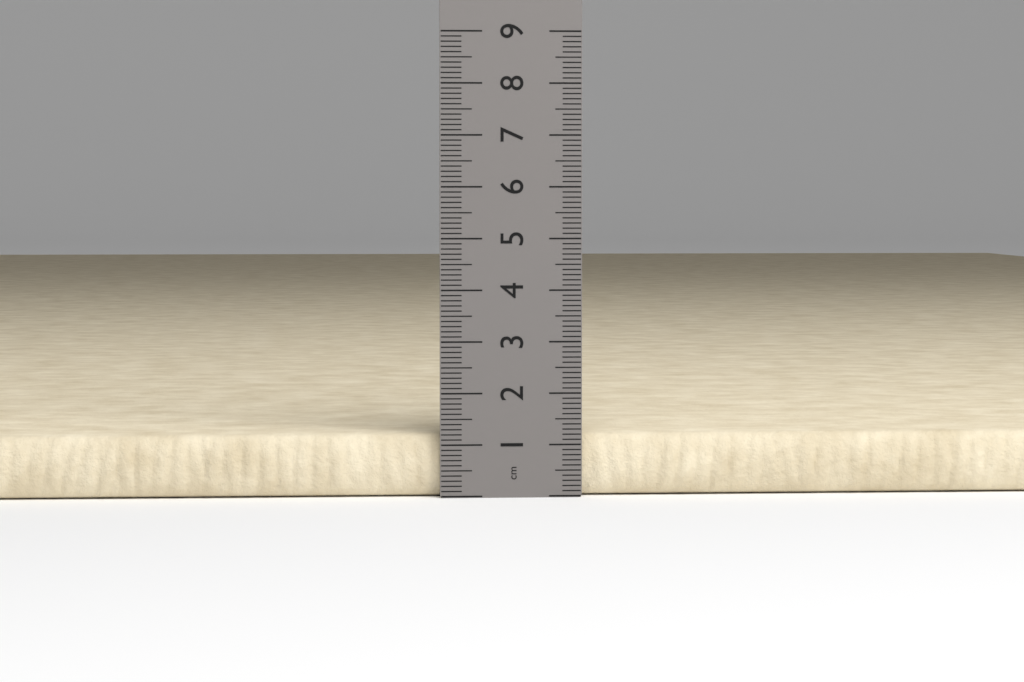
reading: 1.2 cm
